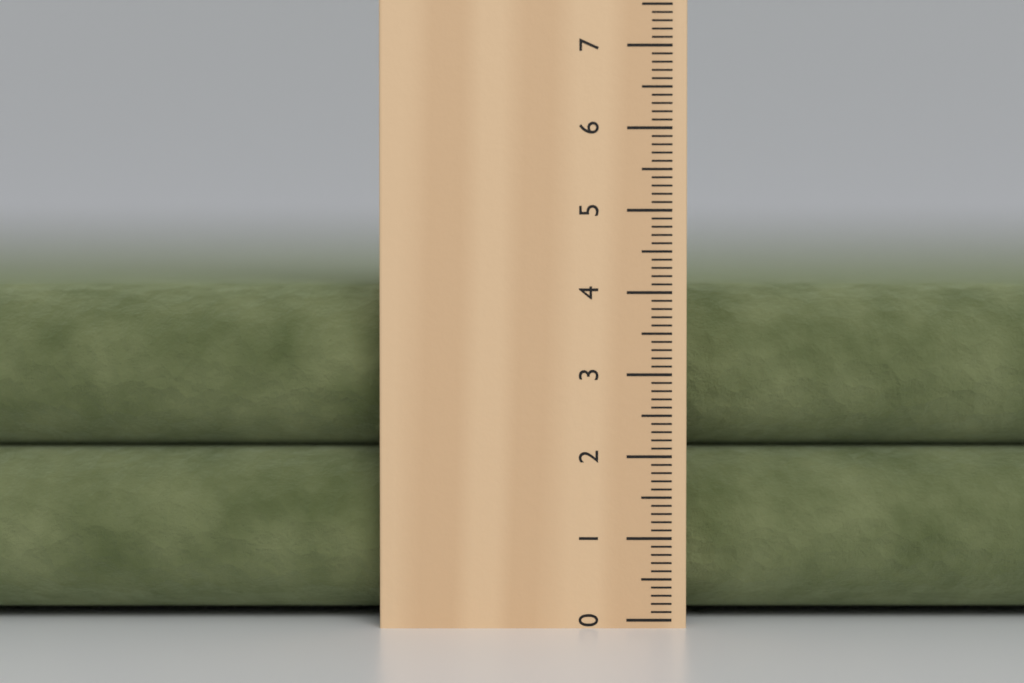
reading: 4.1 cm
